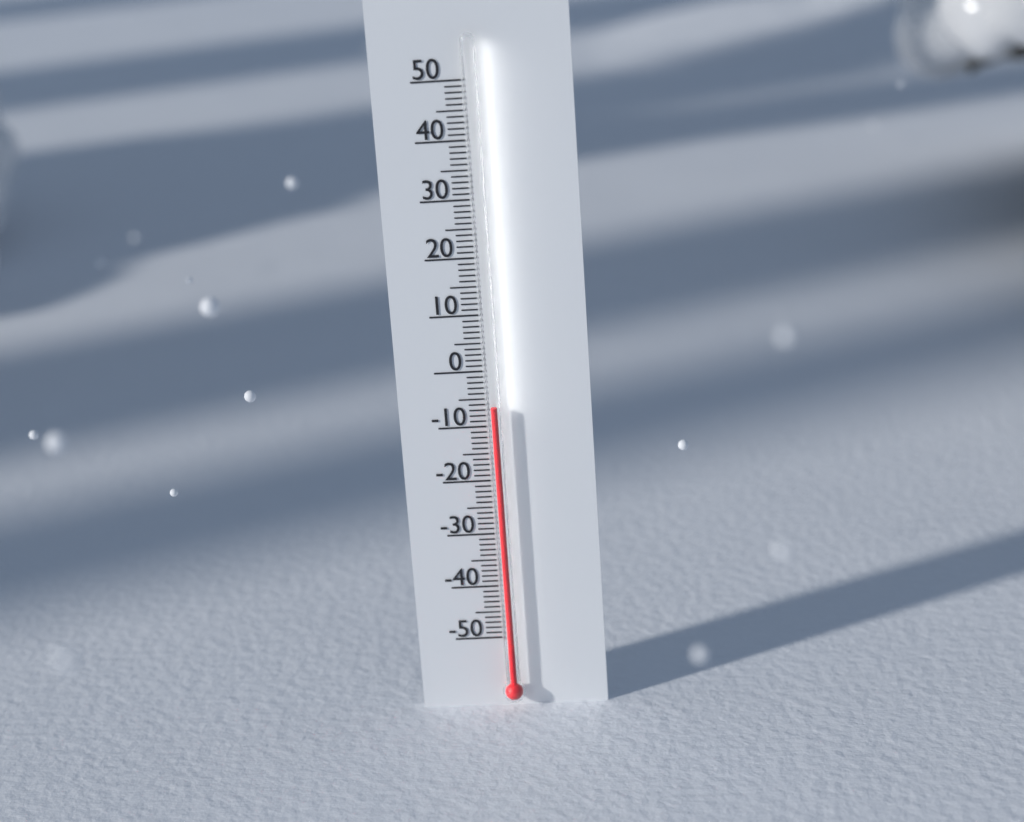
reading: -6 (no unit)
